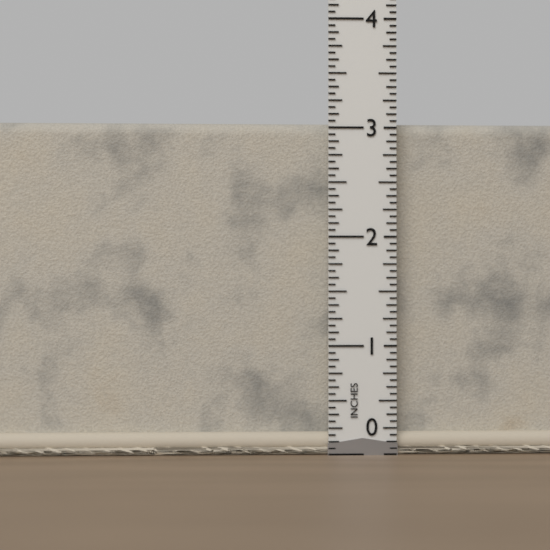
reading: 3.0625 in
